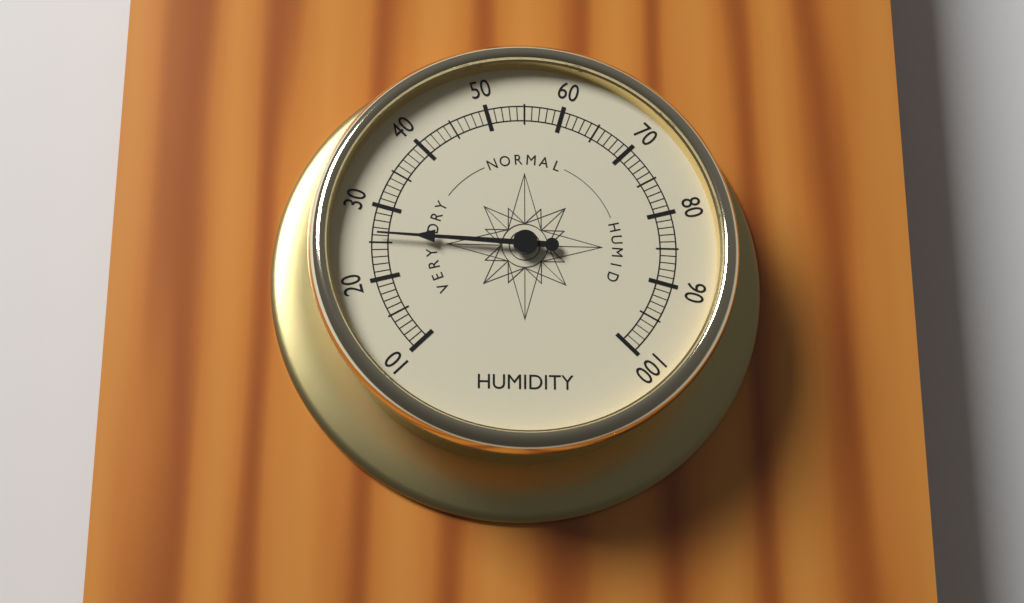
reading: 26 (no unit)
